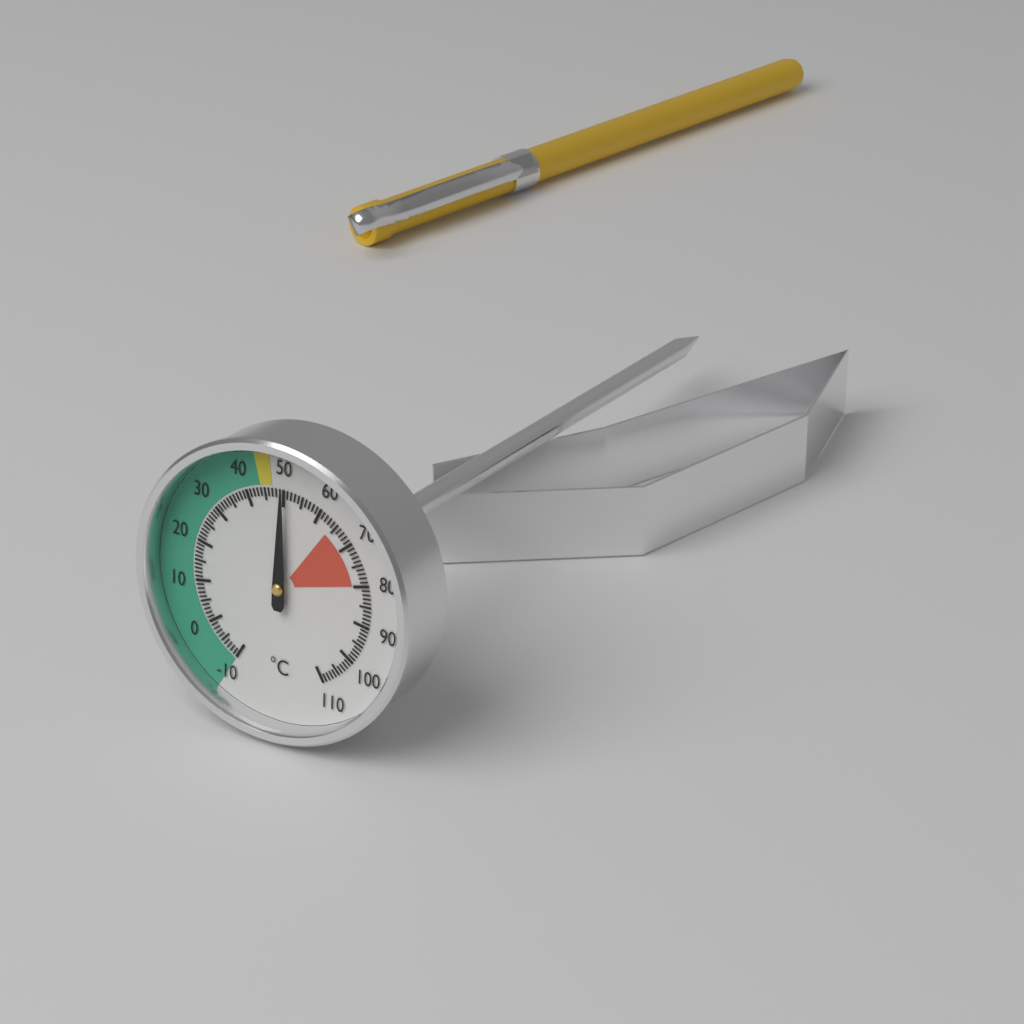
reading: 50 °C
